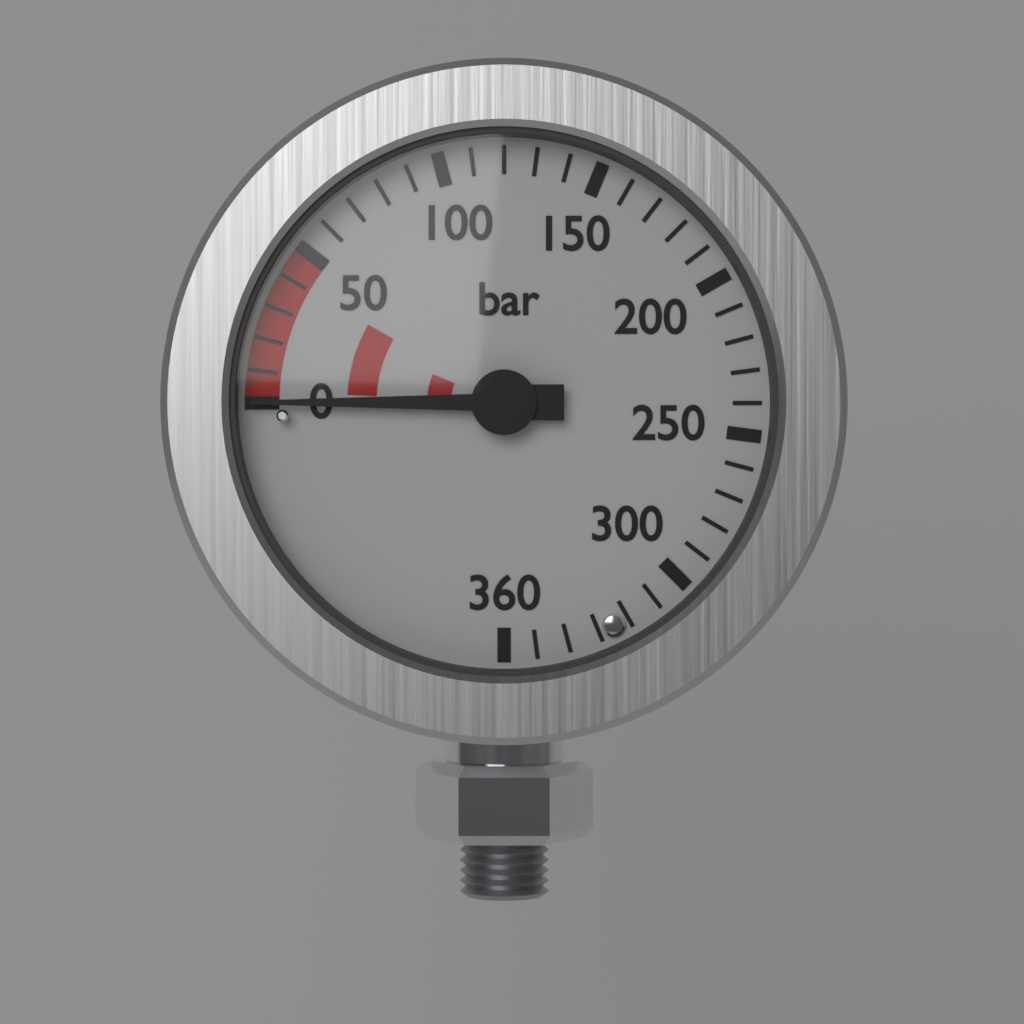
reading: 0 bar
